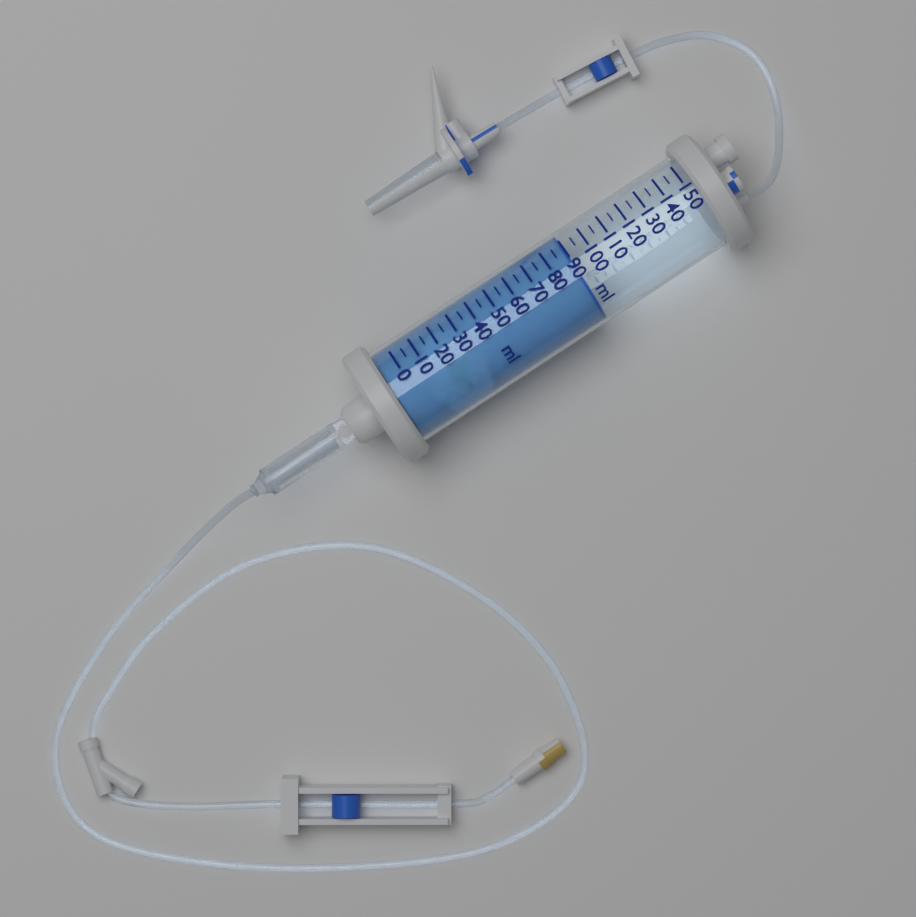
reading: 90 ml
